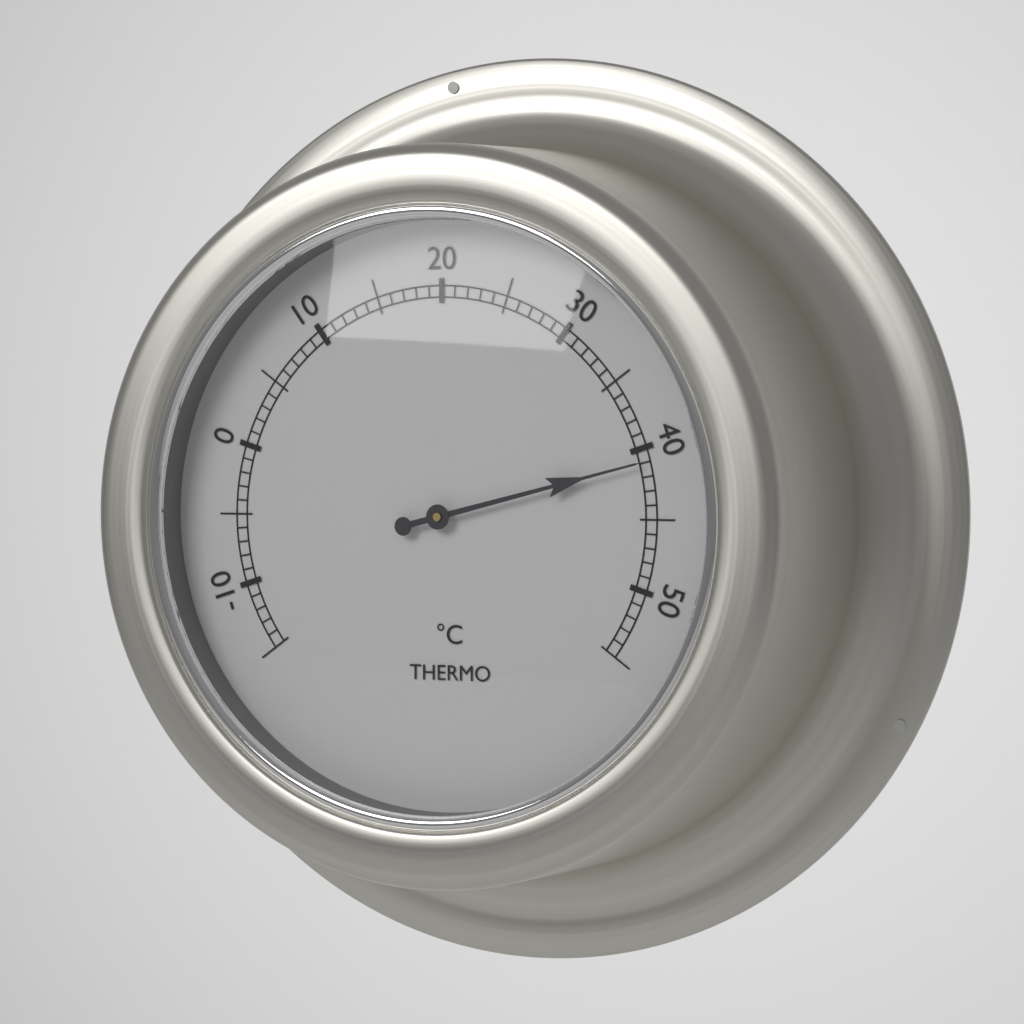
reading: 41 °C
